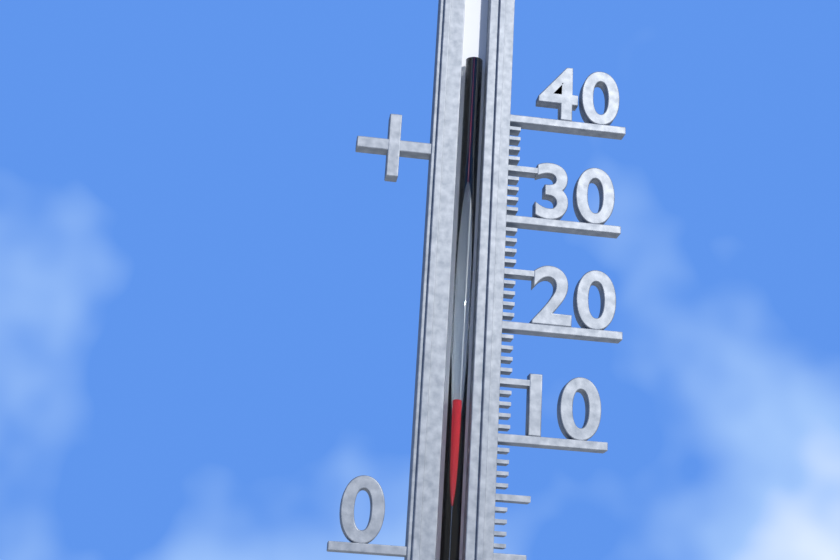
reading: 13 (no unit)
